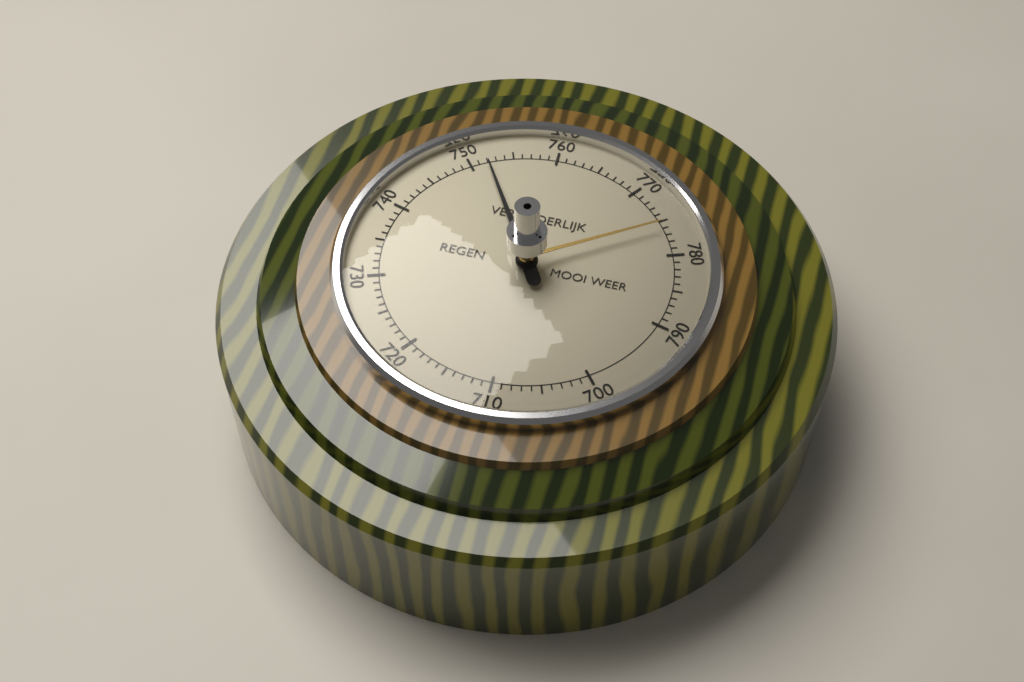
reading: 752 (no unit)
